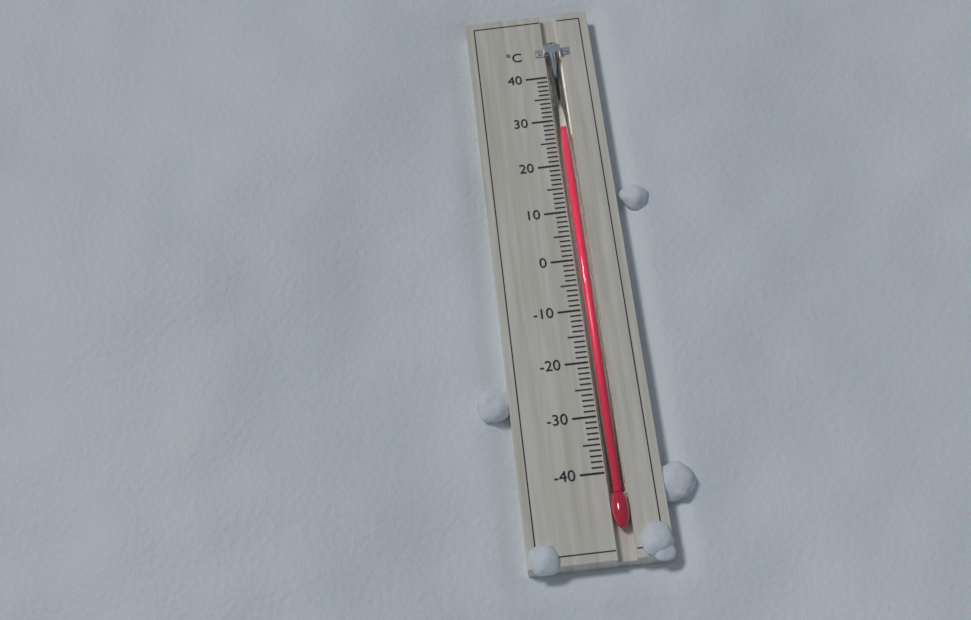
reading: 28 °C
